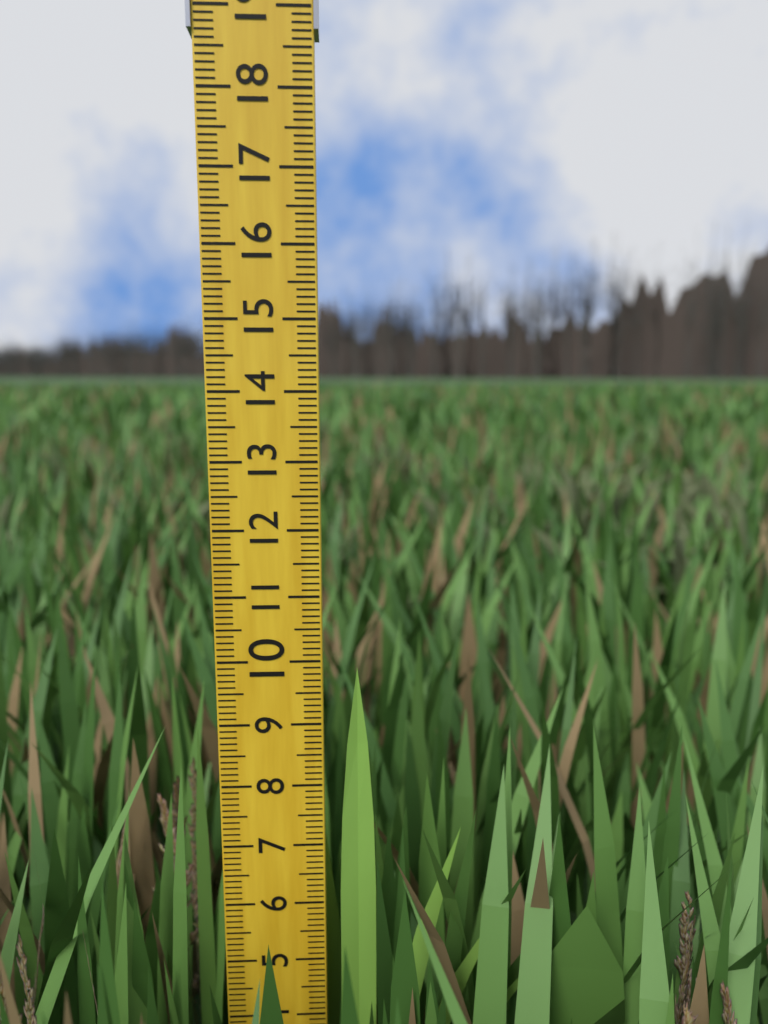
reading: 9.9 (no unit)
